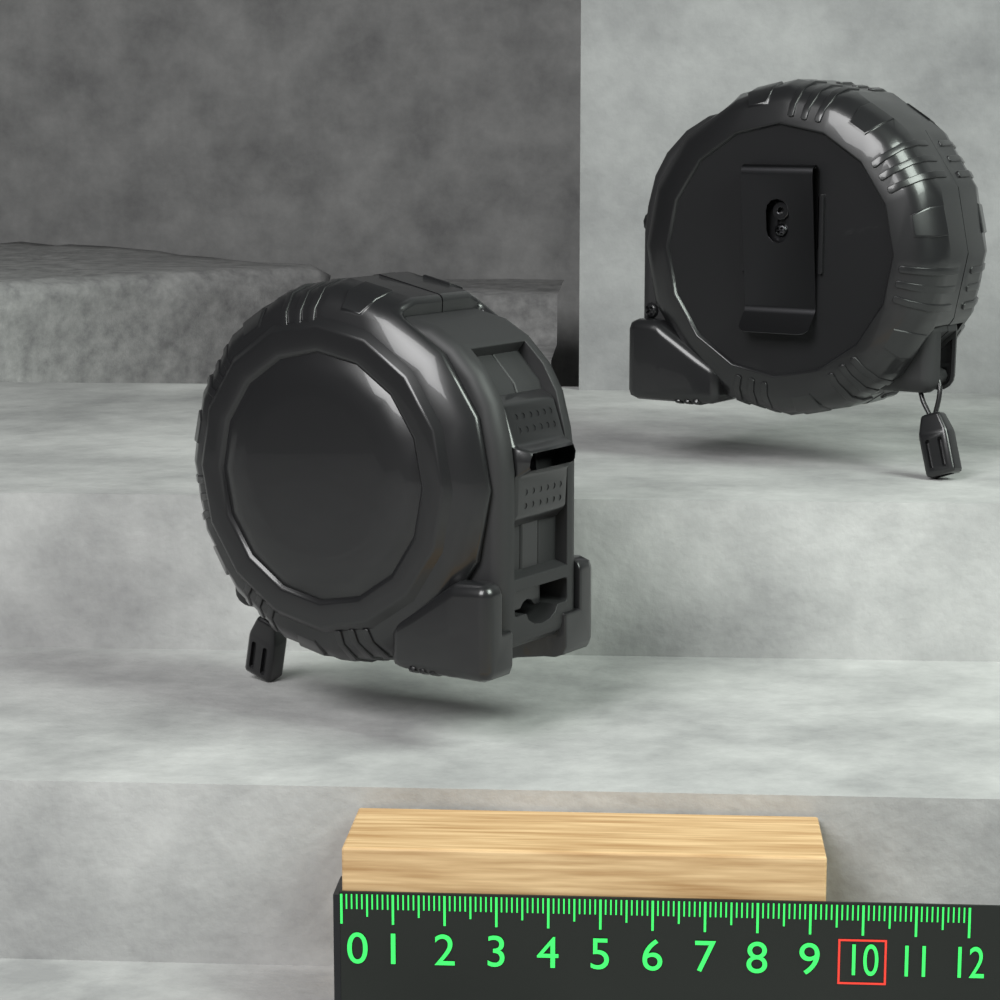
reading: 9.3 (no unit)
